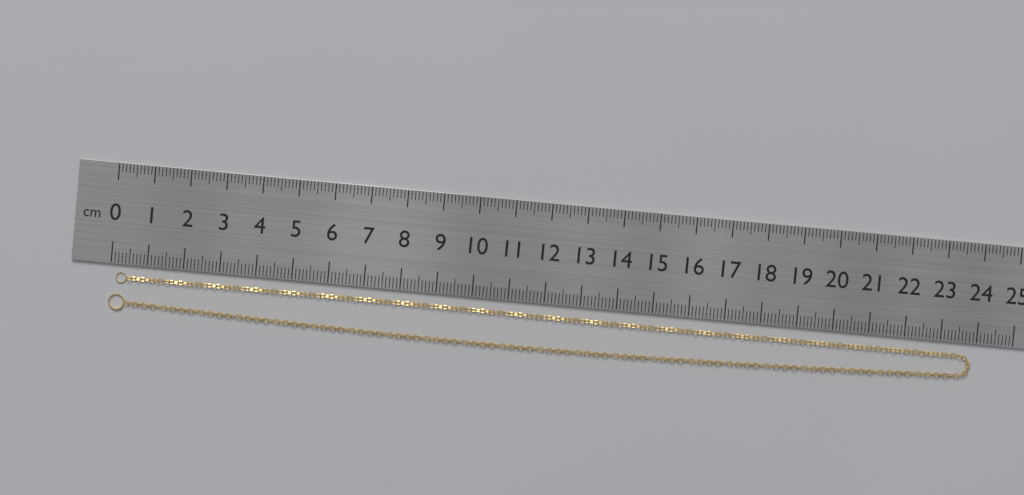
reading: 23.9 cm
